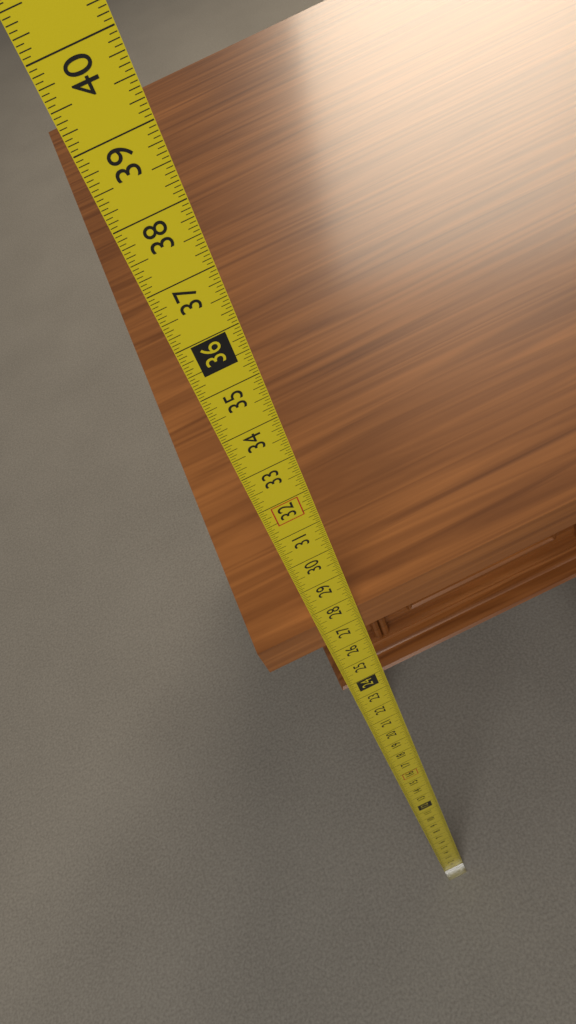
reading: 27.4375 in
